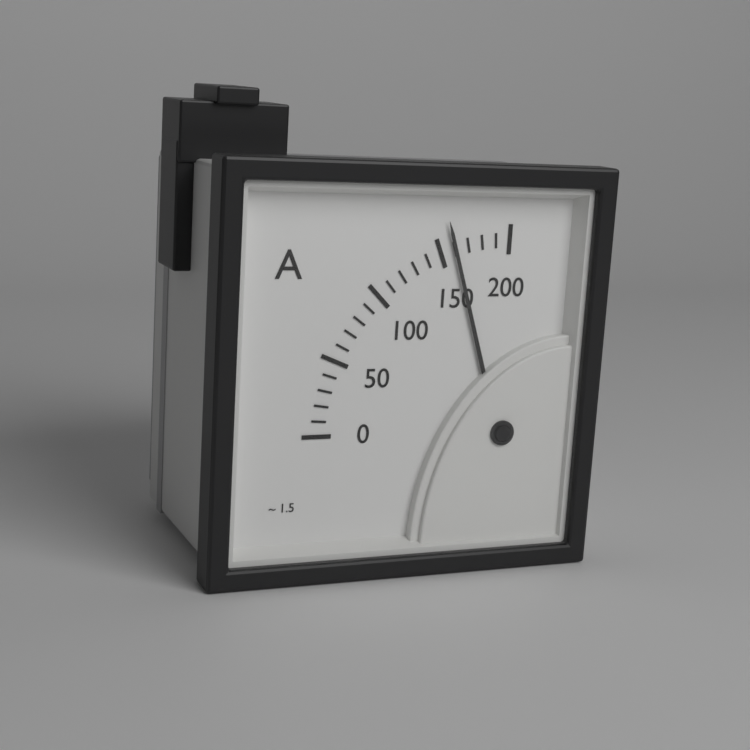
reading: 160 A
